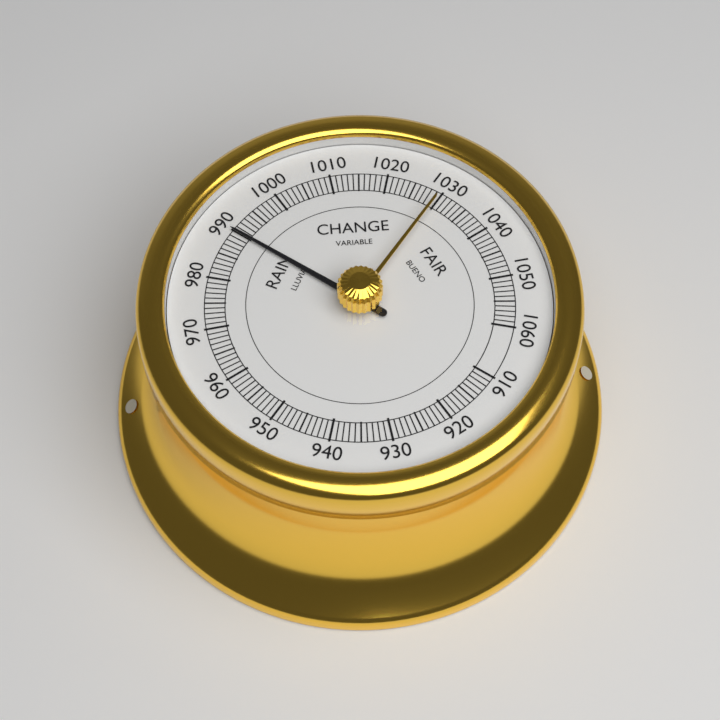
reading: 990 (no unit)
